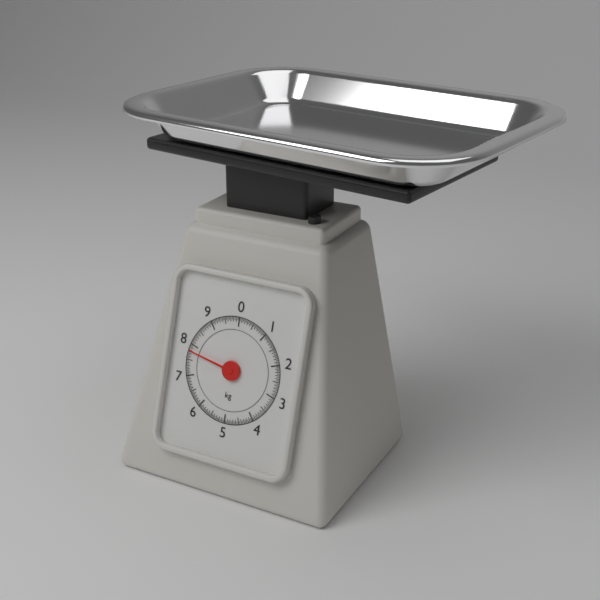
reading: 7.80 kg
